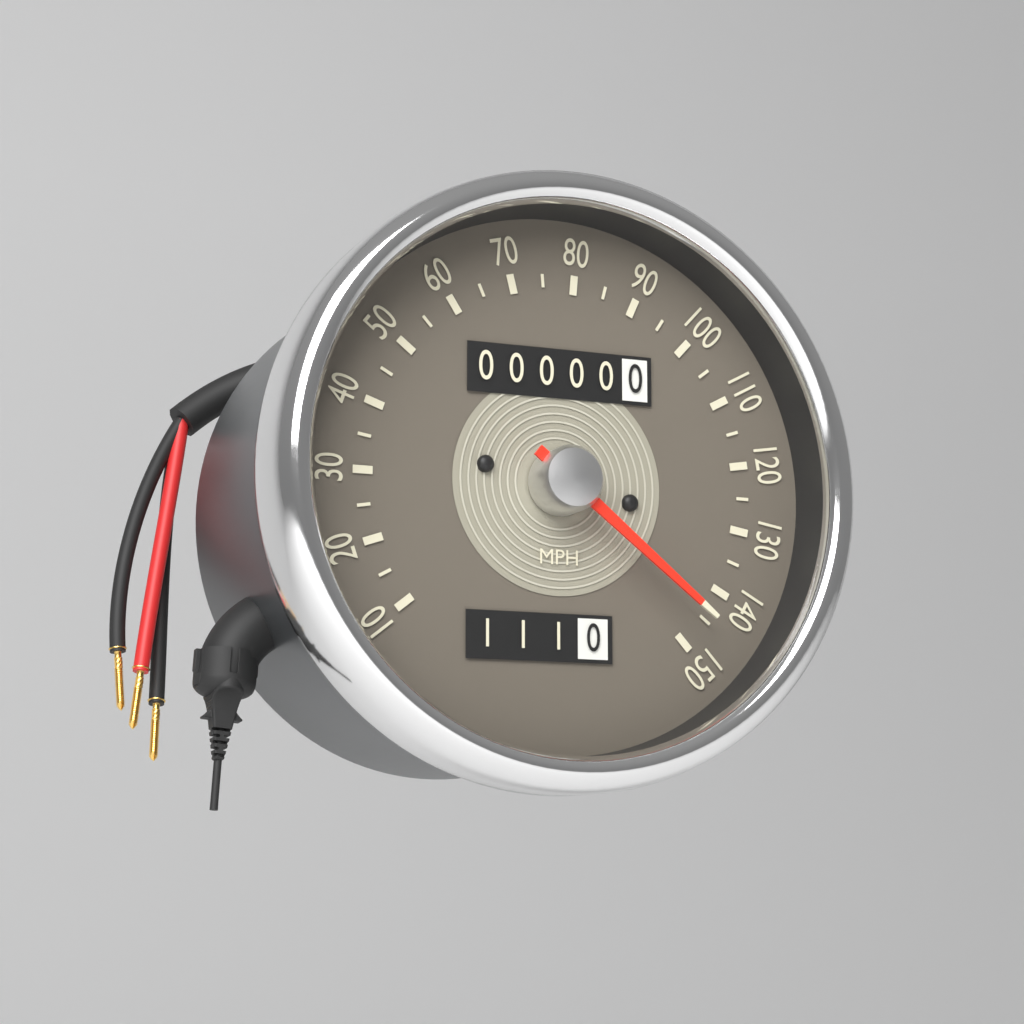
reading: 145 MPH
